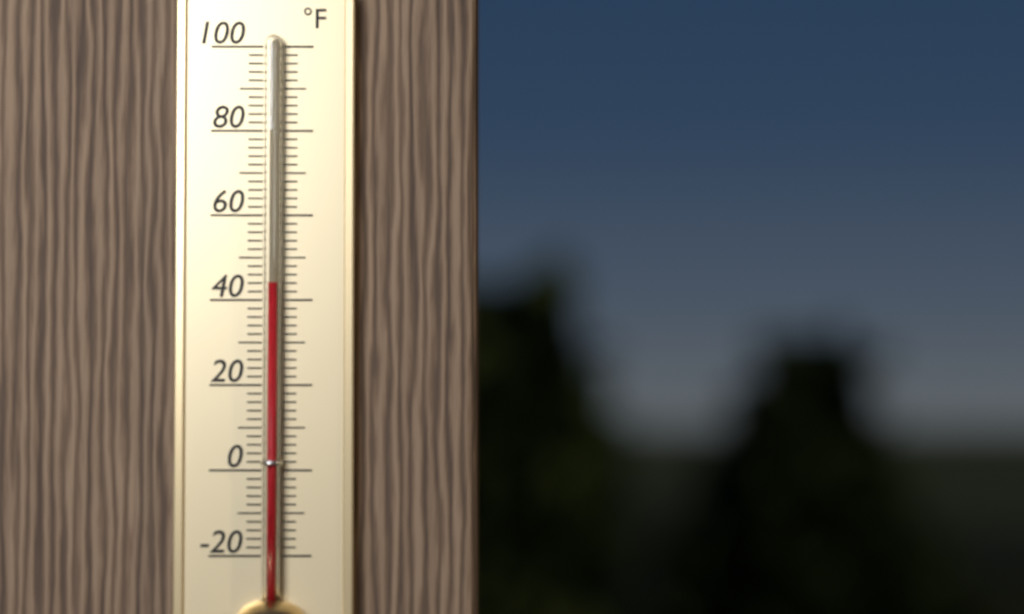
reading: 44 °F
